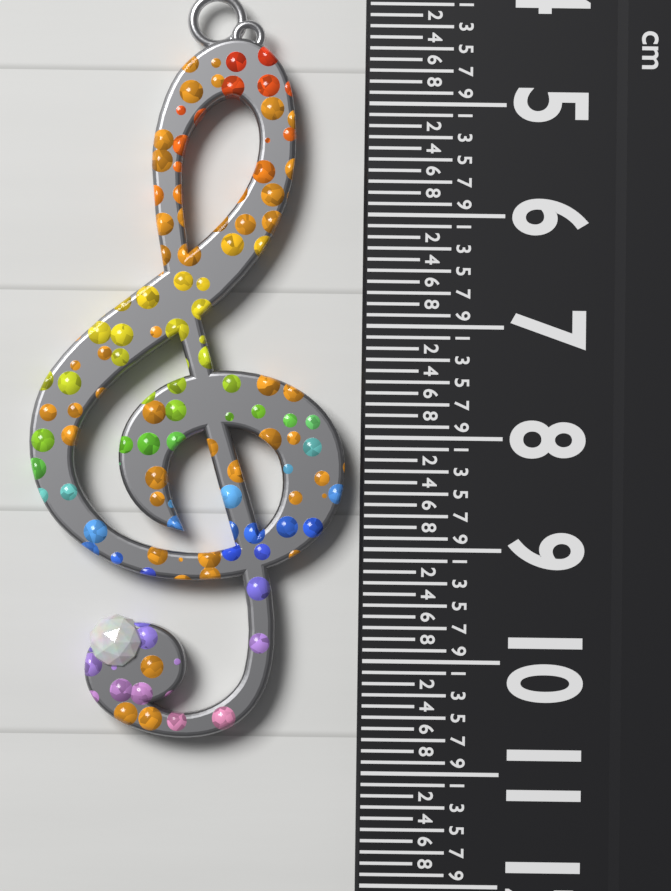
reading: 10.7 cm
